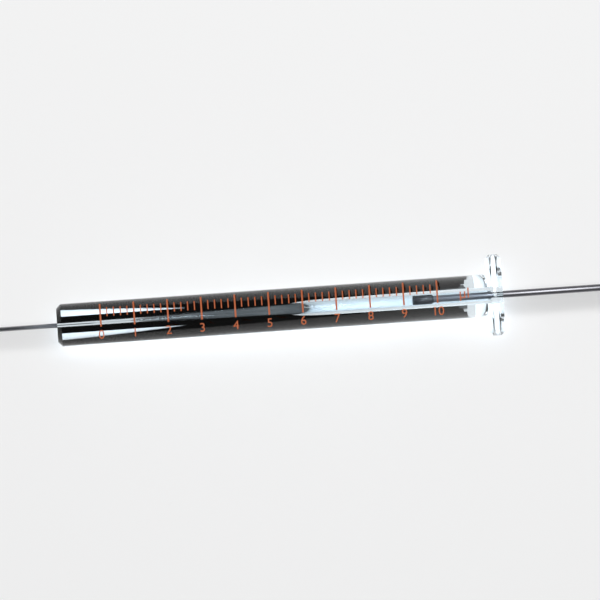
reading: 9.4 µl
